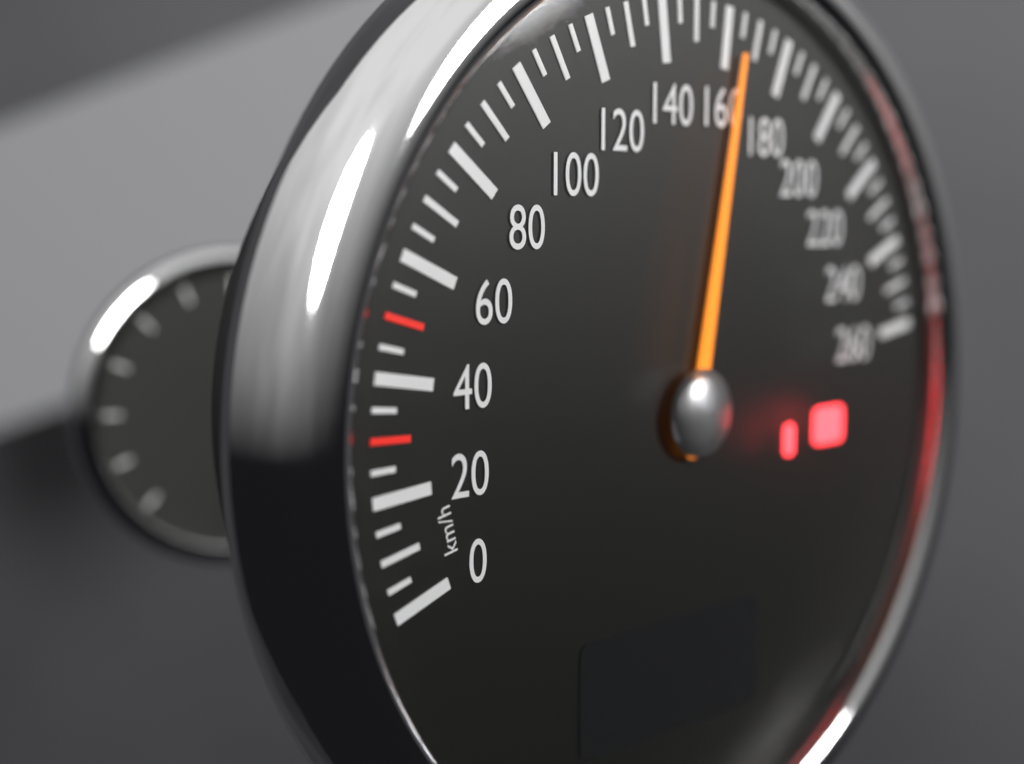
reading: 165 km/h
